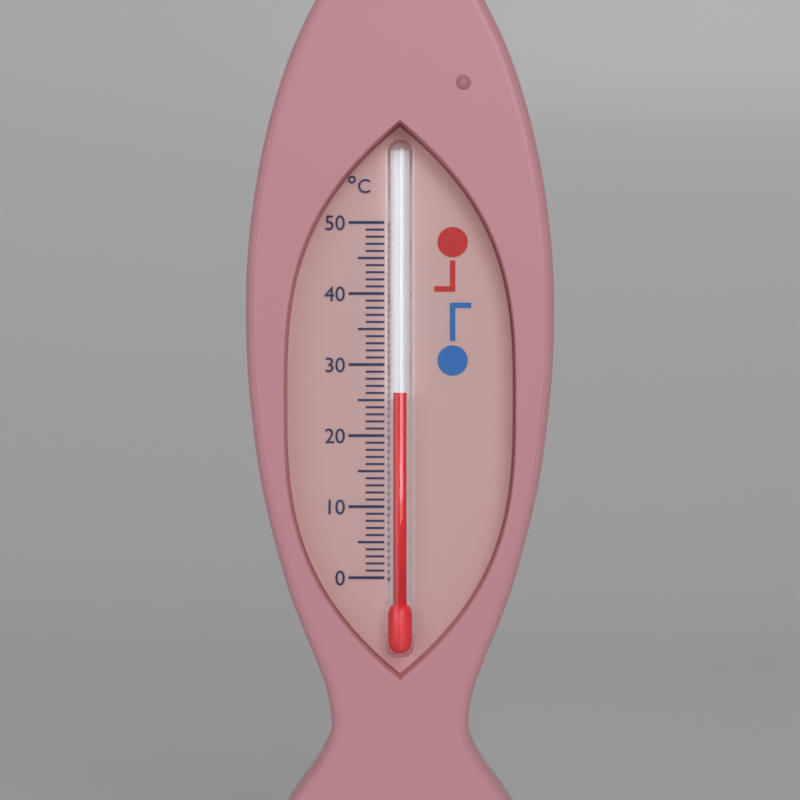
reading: 26 °C
